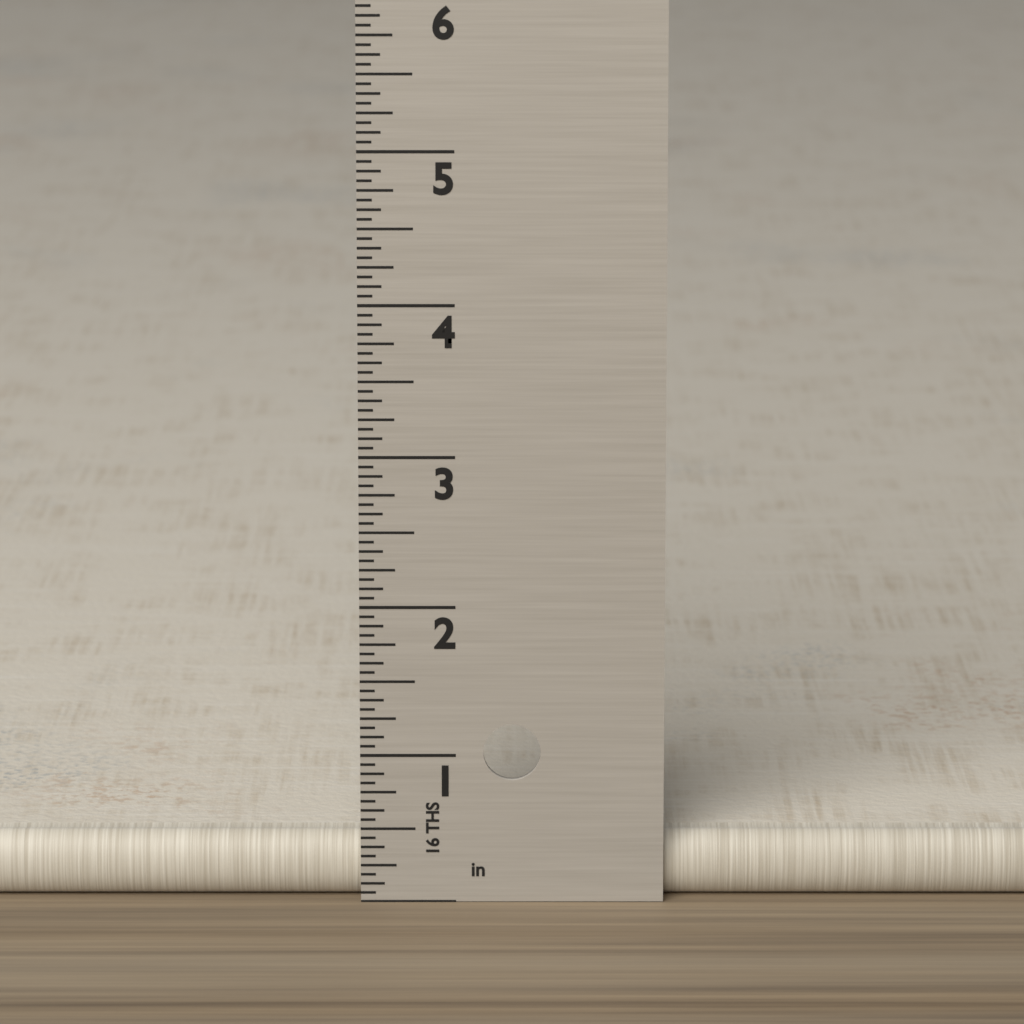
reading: 0.4400 in
